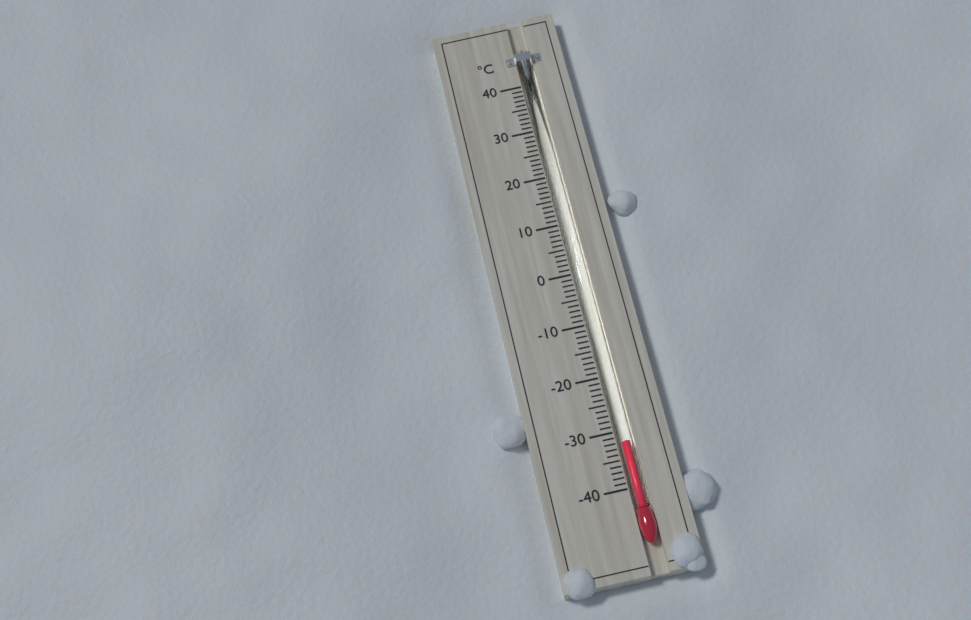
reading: -32 °C
